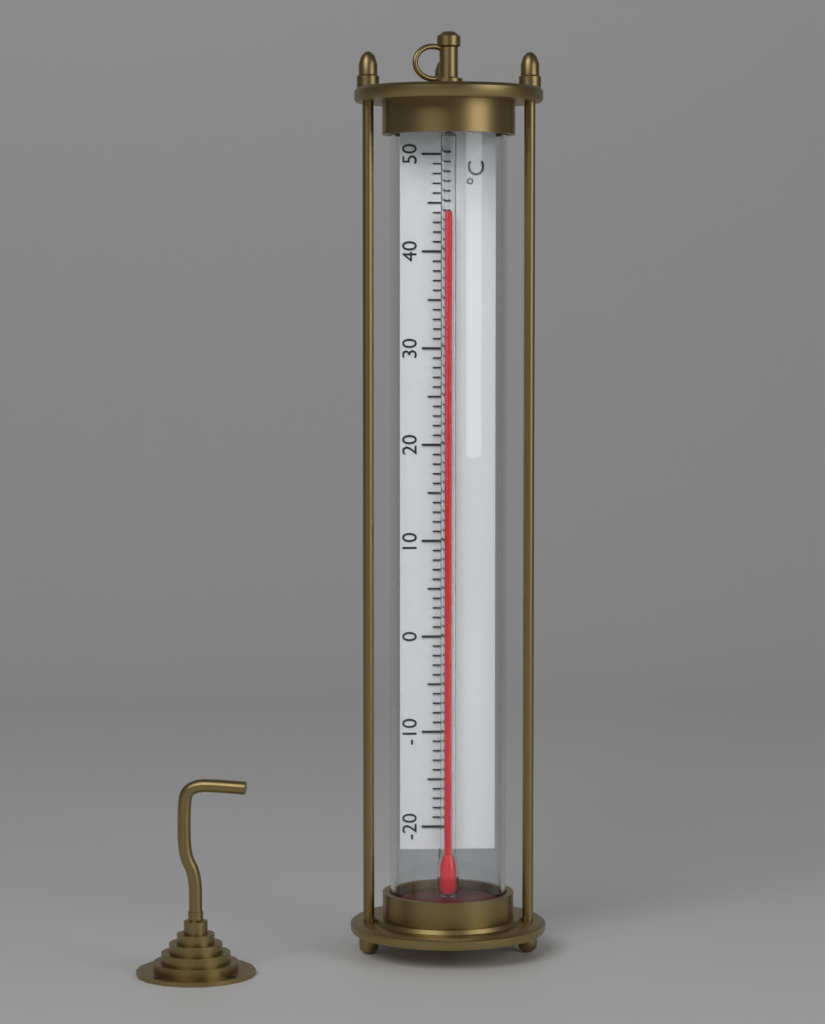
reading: 44 °C
